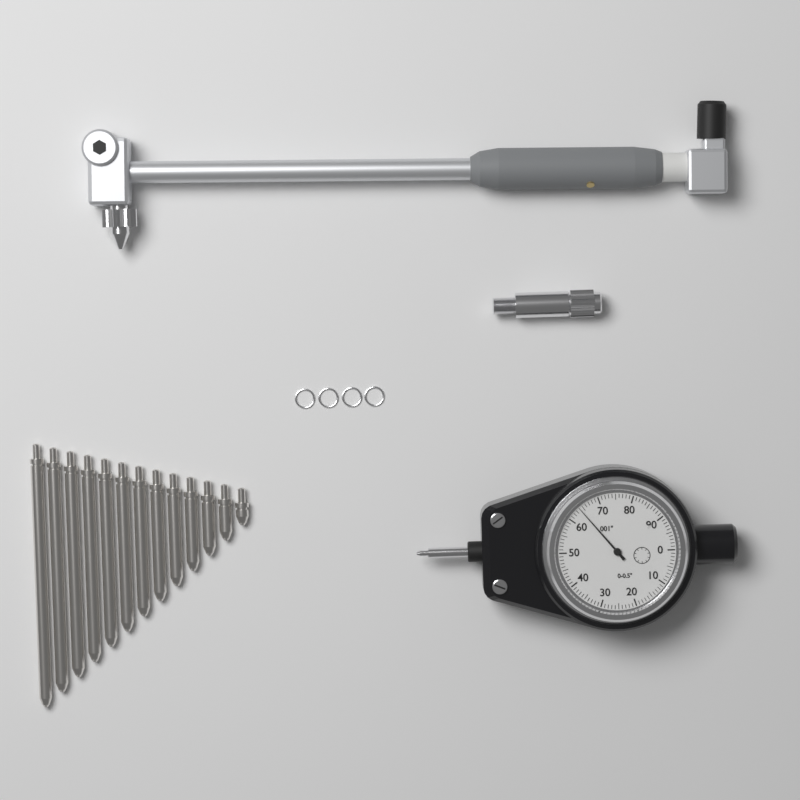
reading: 0.064 in
